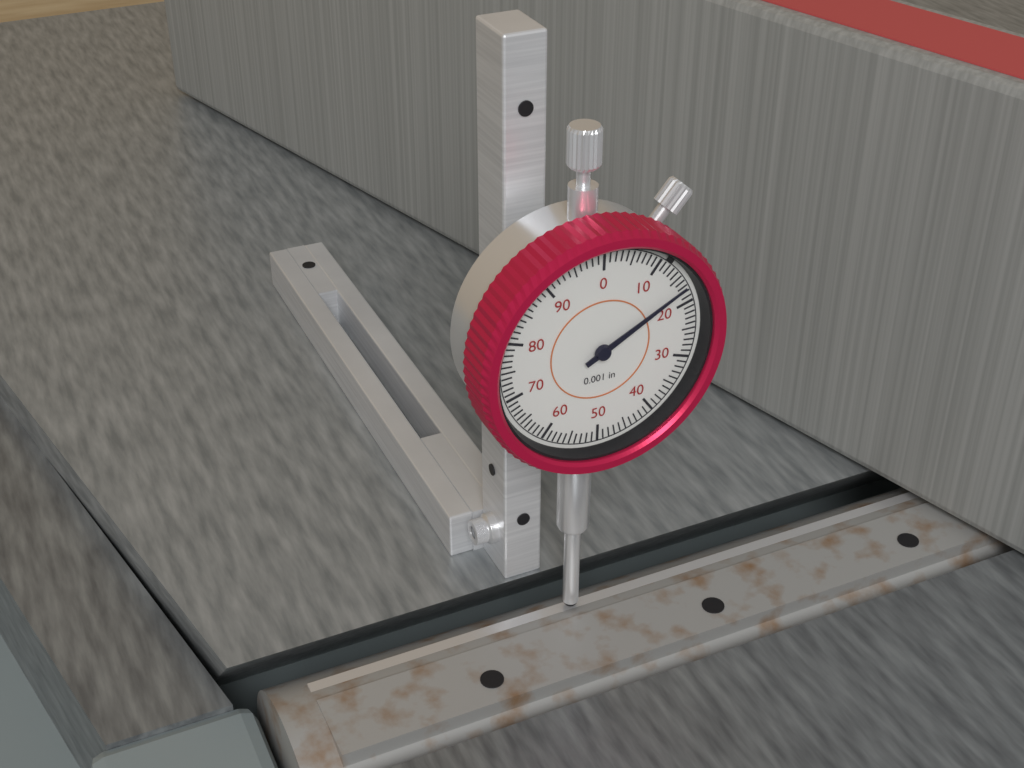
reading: 0.017 in
